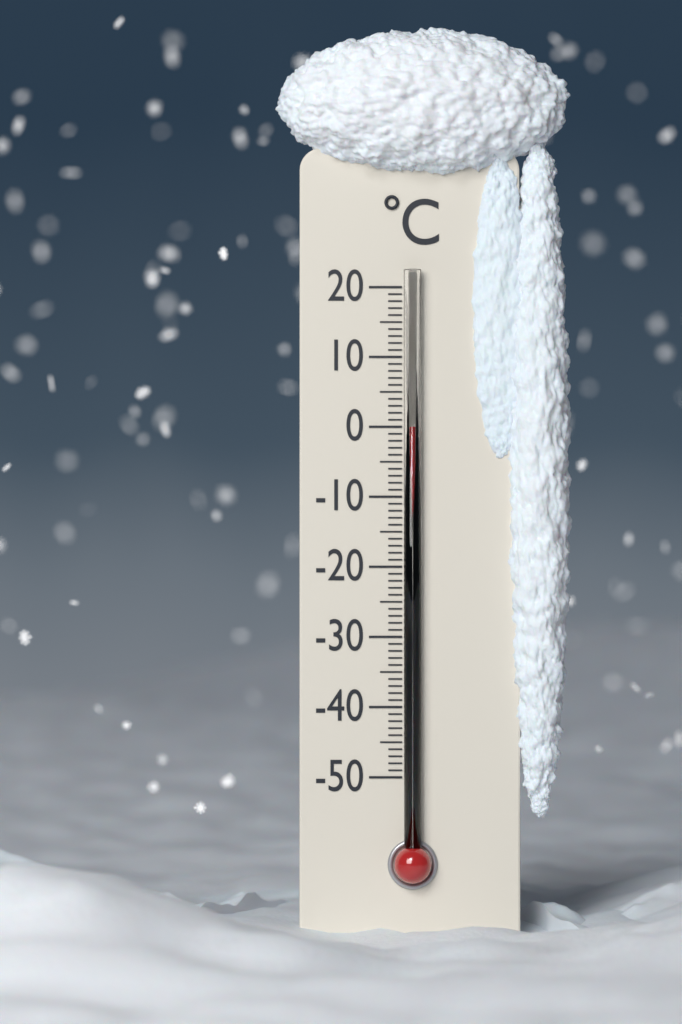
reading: 0 °C
